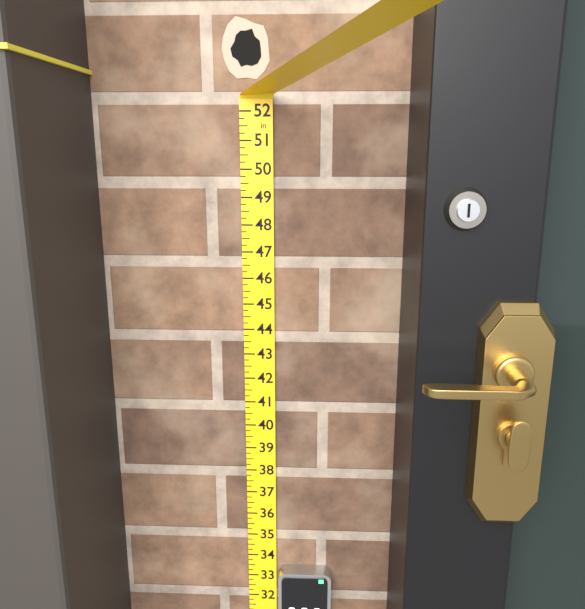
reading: 33.50 in
